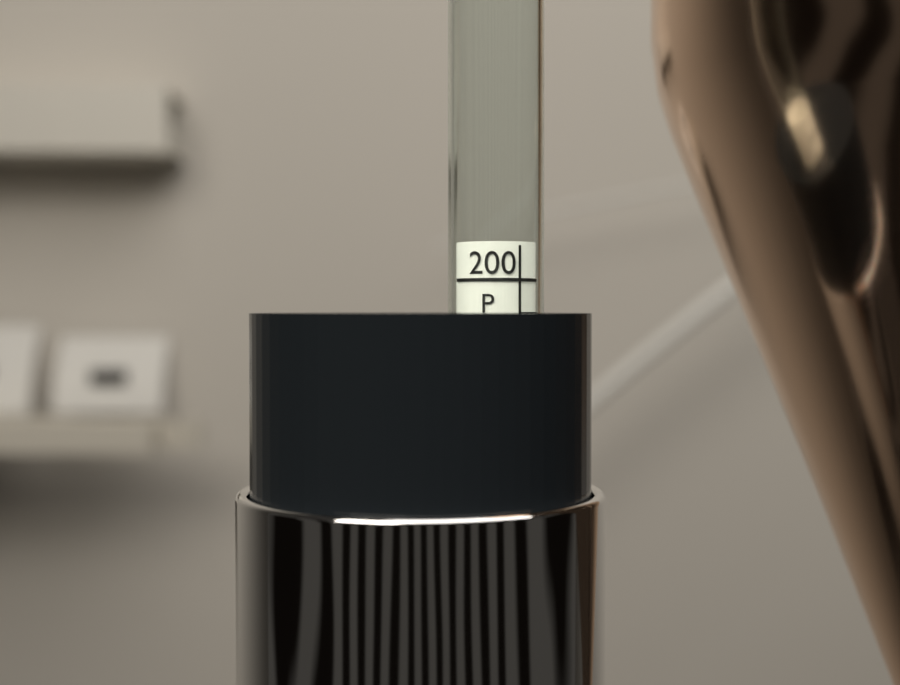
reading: 198 proof
